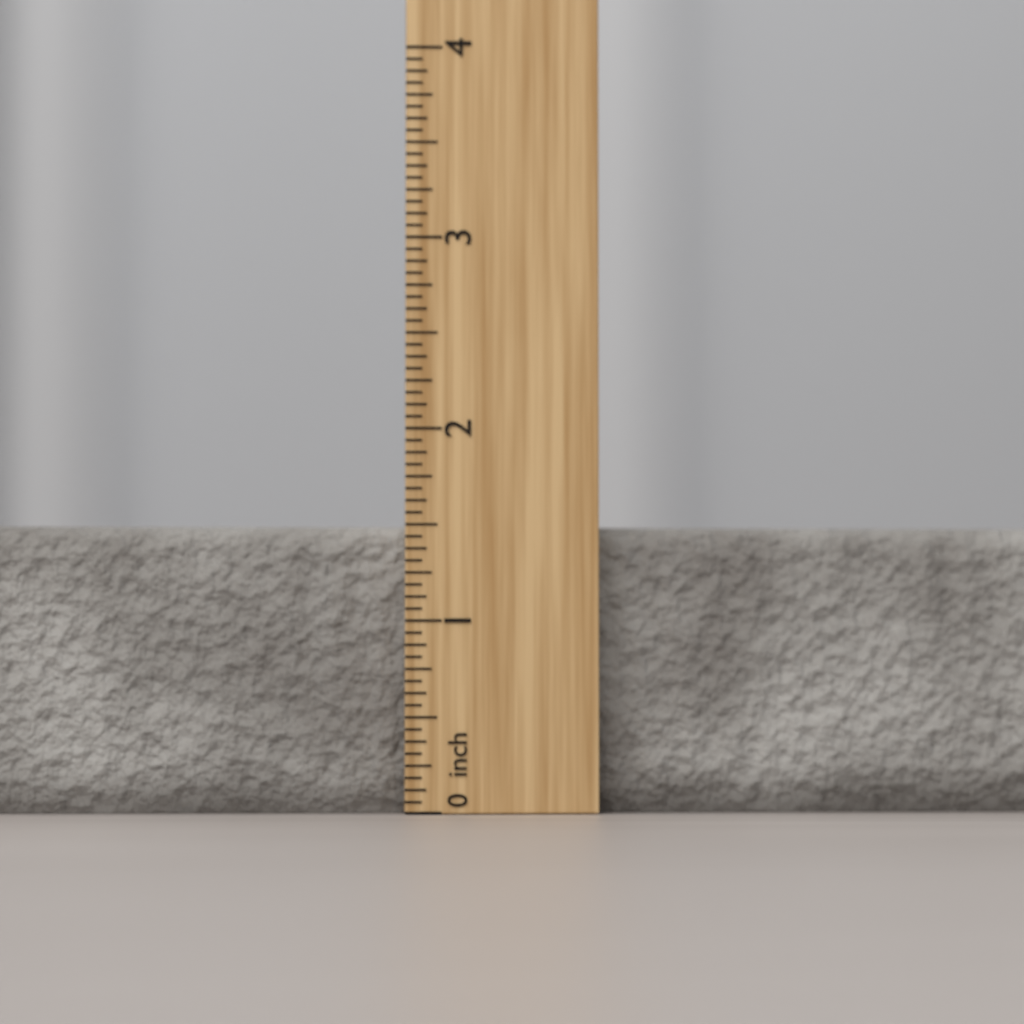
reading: 1.5000 inch
